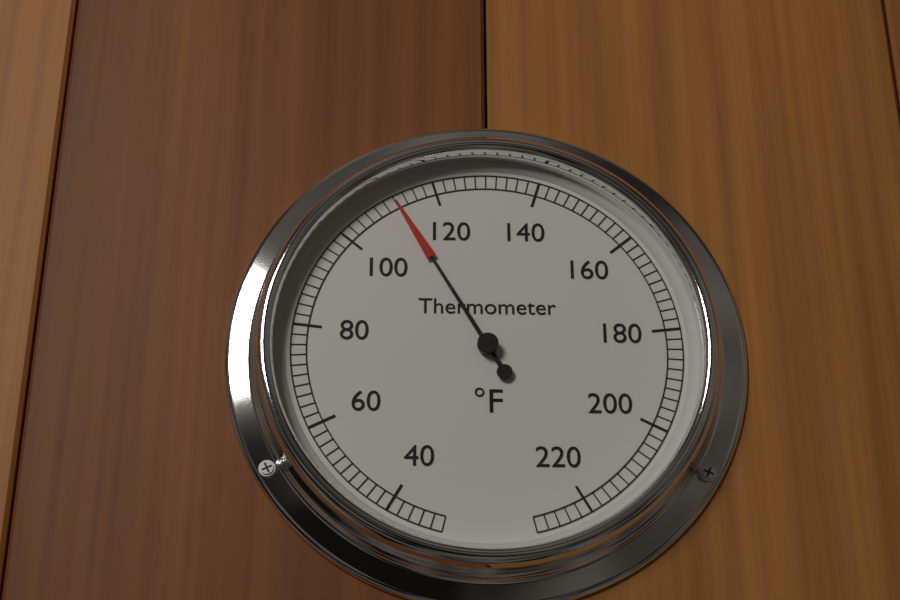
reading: 112 °F
